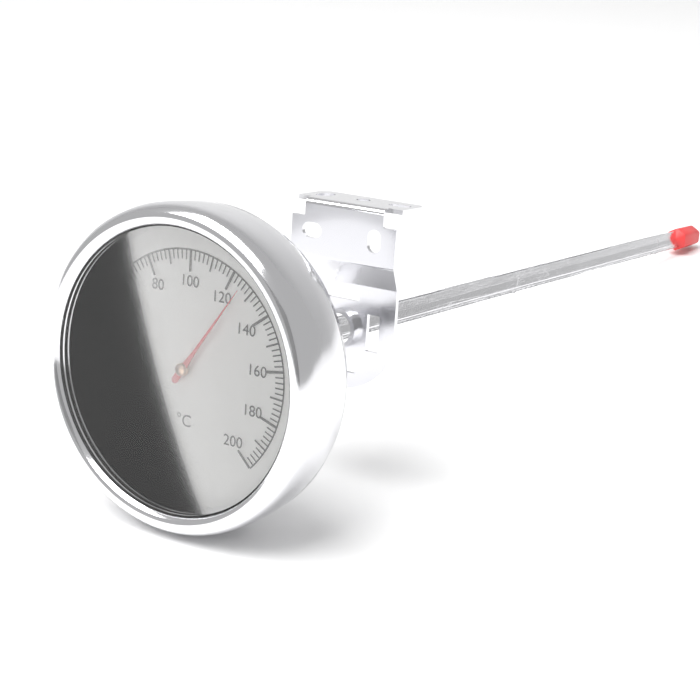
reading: 126 °C
